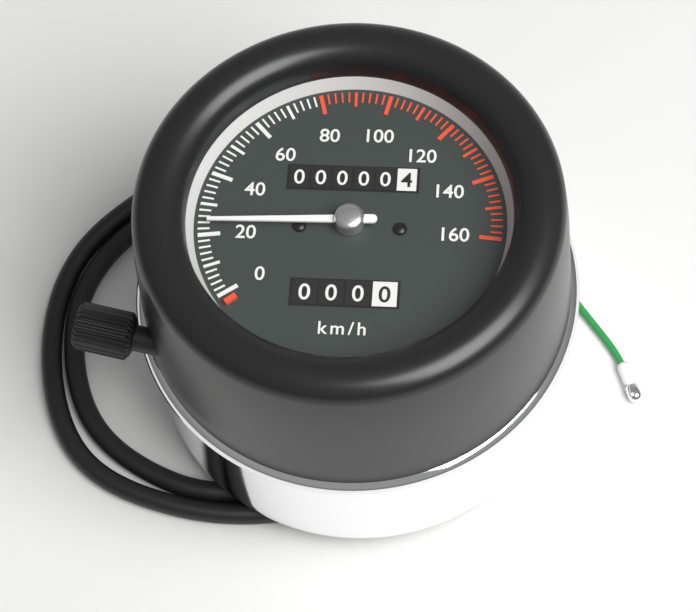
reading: 24 km/h
